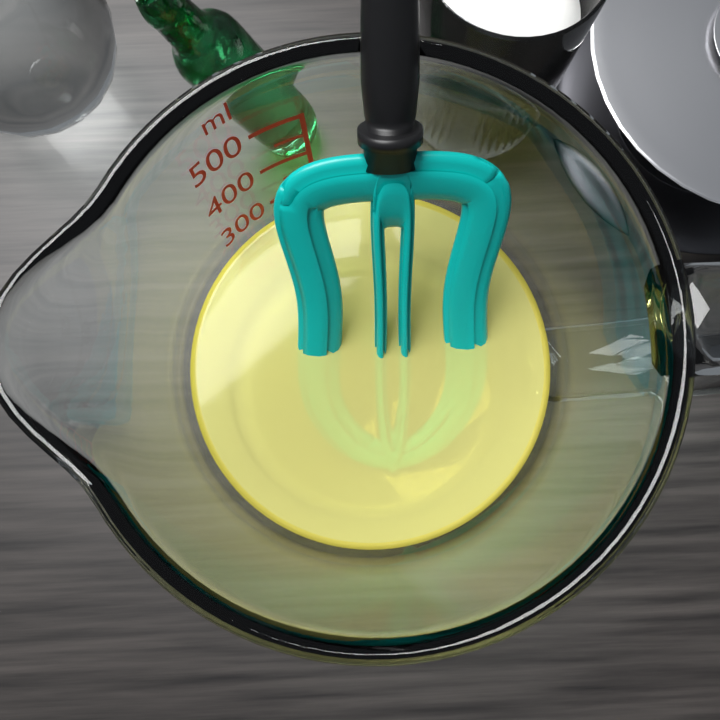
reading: 250 ml
